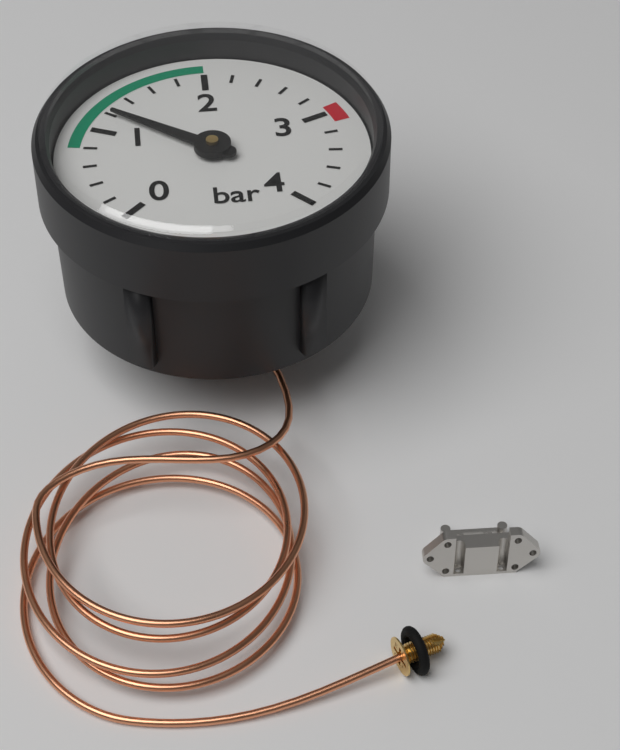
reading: 1.2 bar
